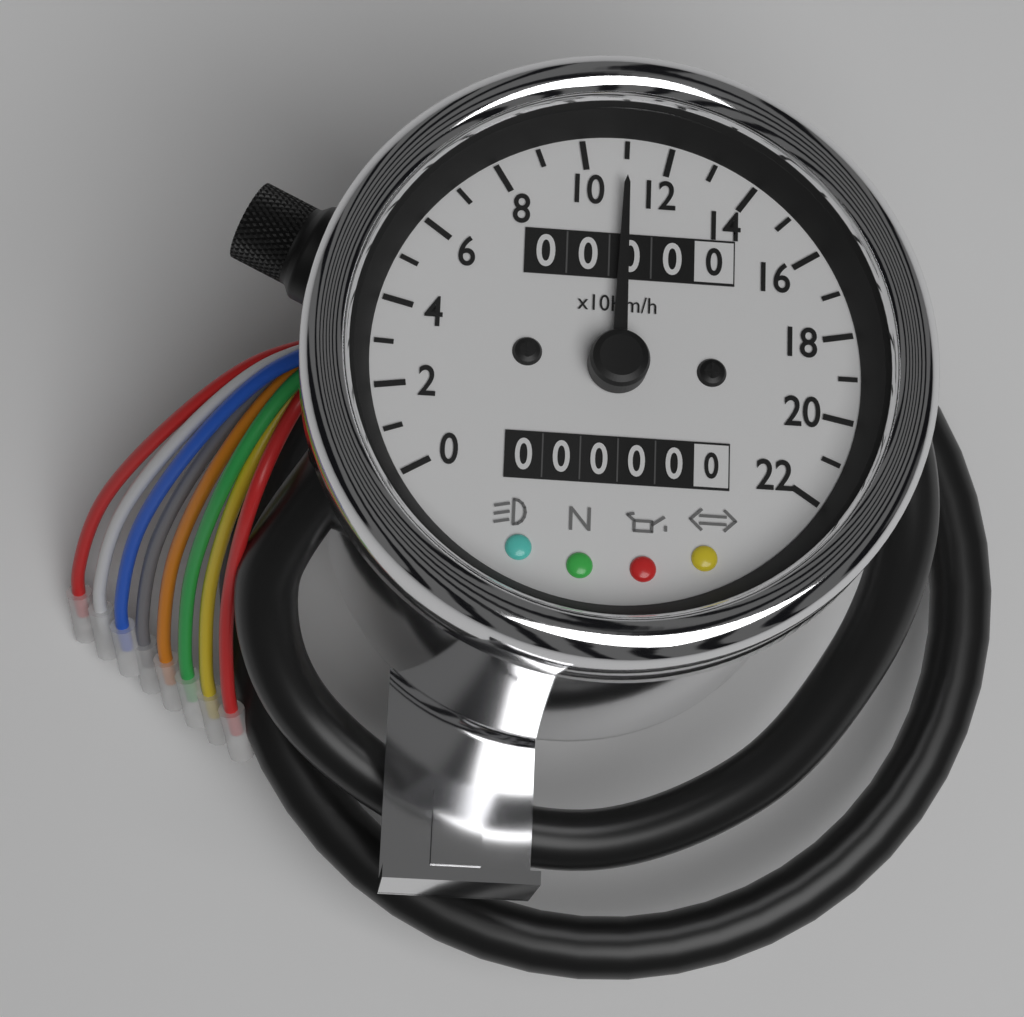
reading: 110 km/h
